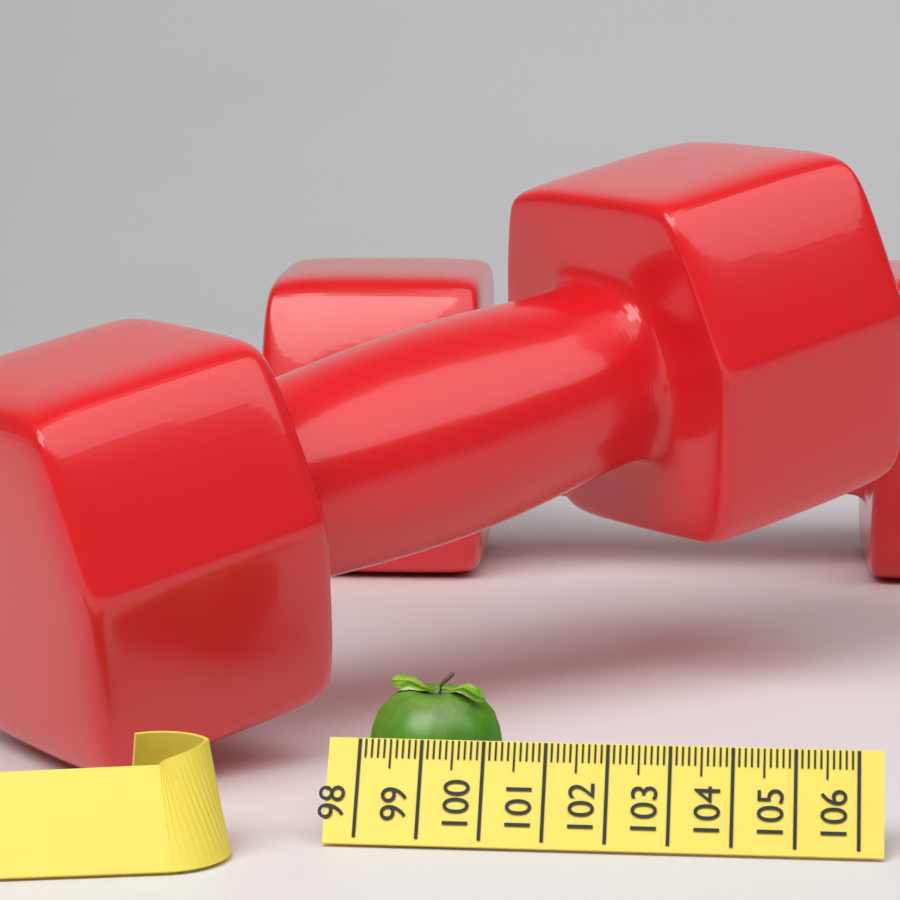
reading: 100.2 (no unit)
